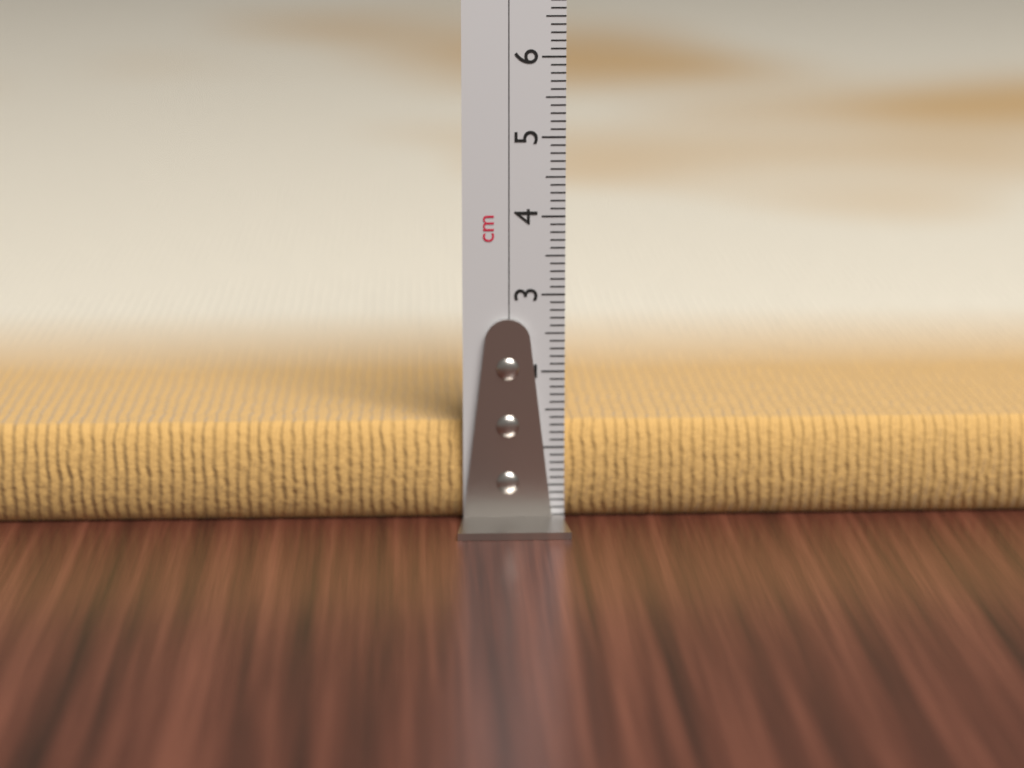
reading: 1.3 cm
